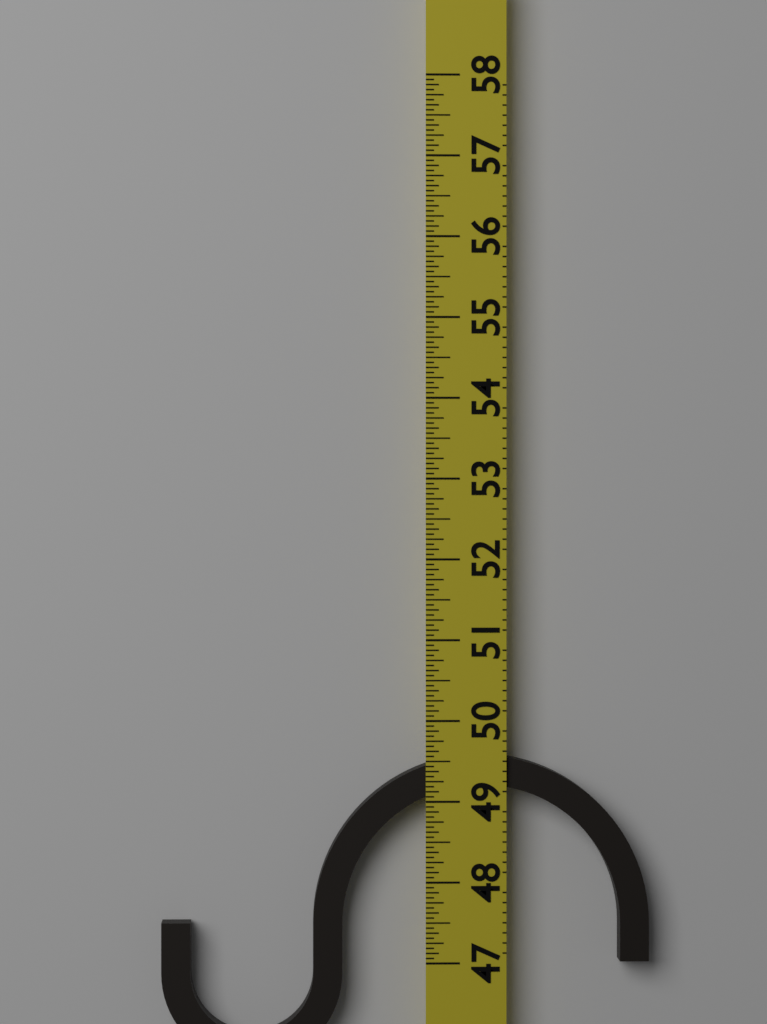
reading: 49.5625 (no unit)
